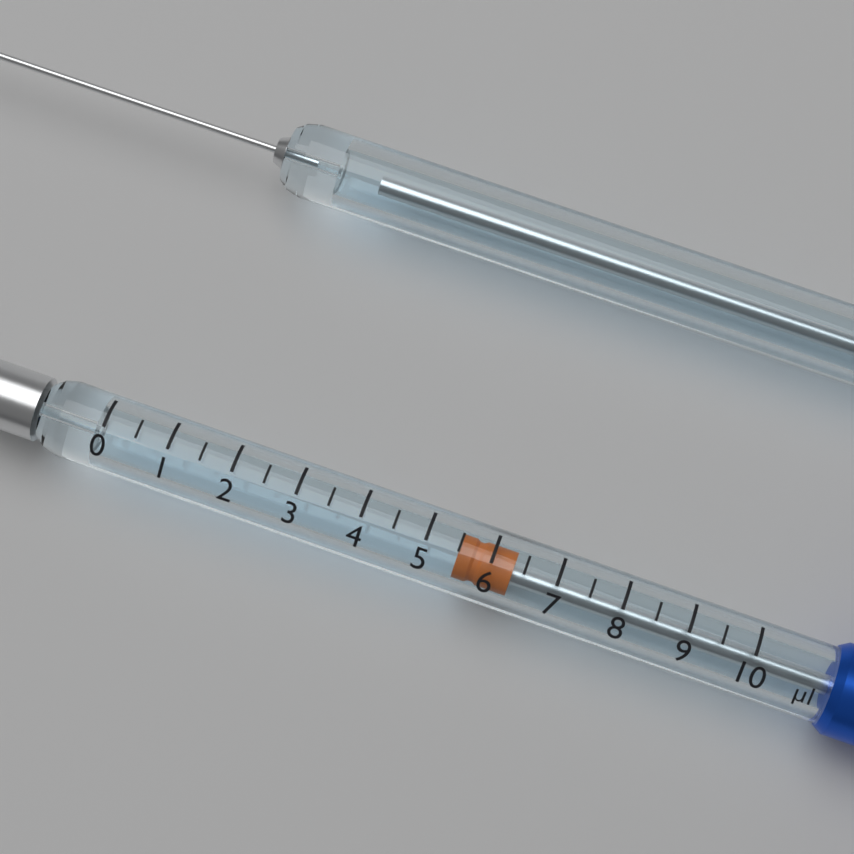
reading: 5.5 µl
